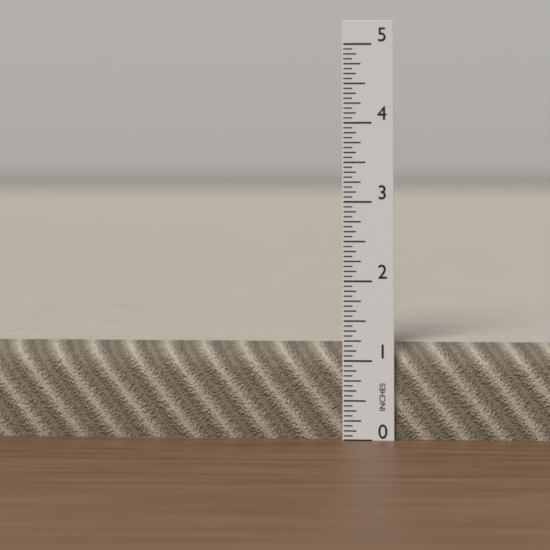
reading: 1.1875 in
